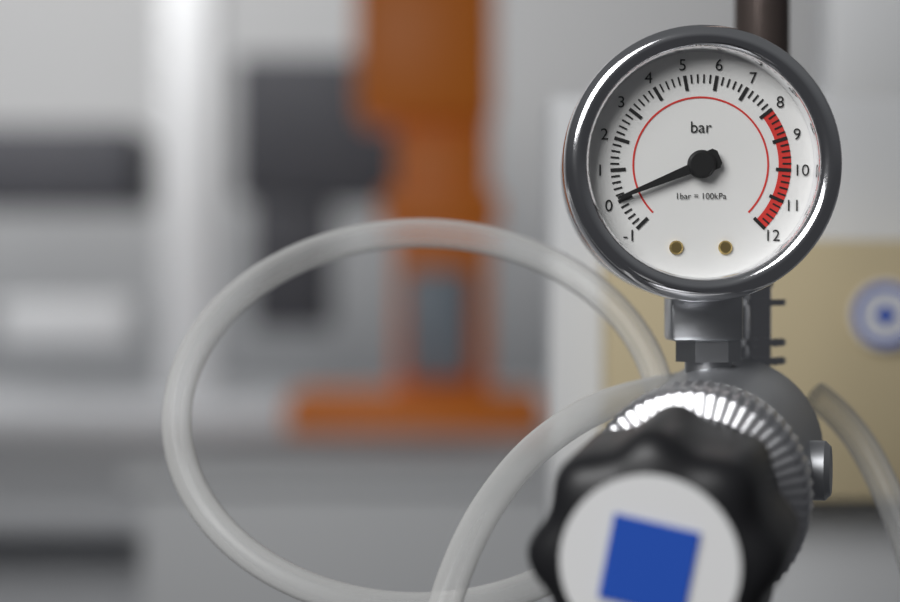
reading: 0.1 bar
